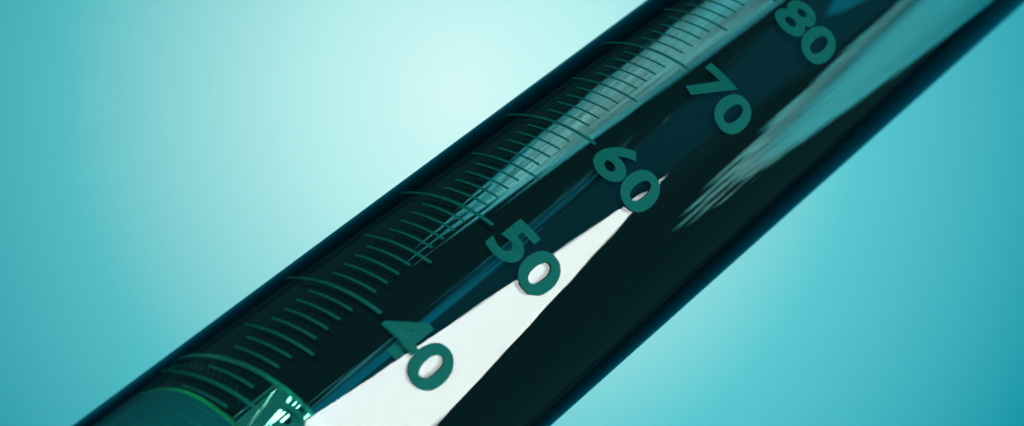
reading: 33 ml
